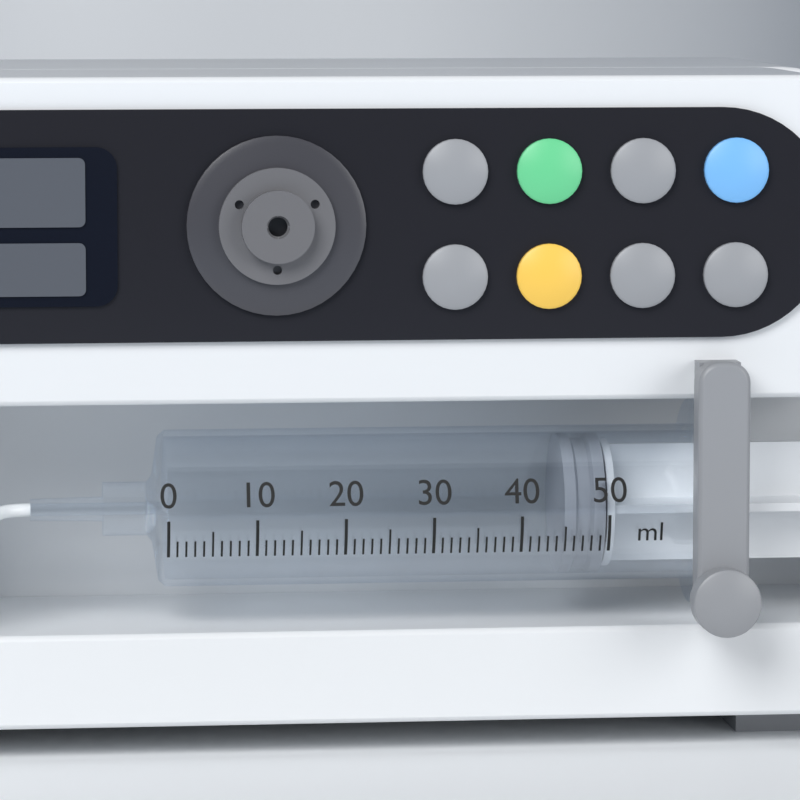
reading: 45 ml
